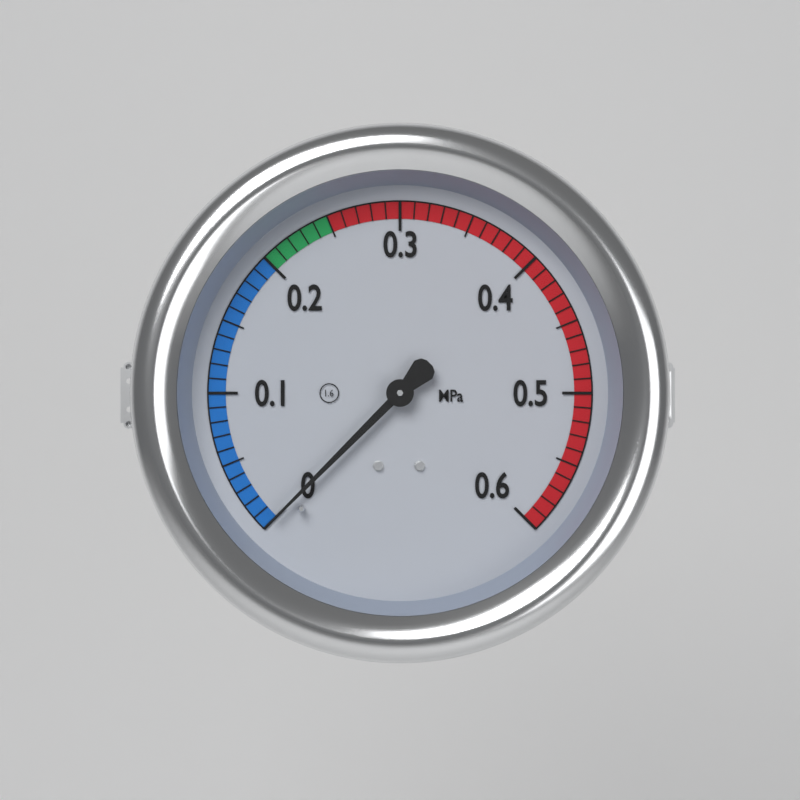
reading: 0.00 MPa
